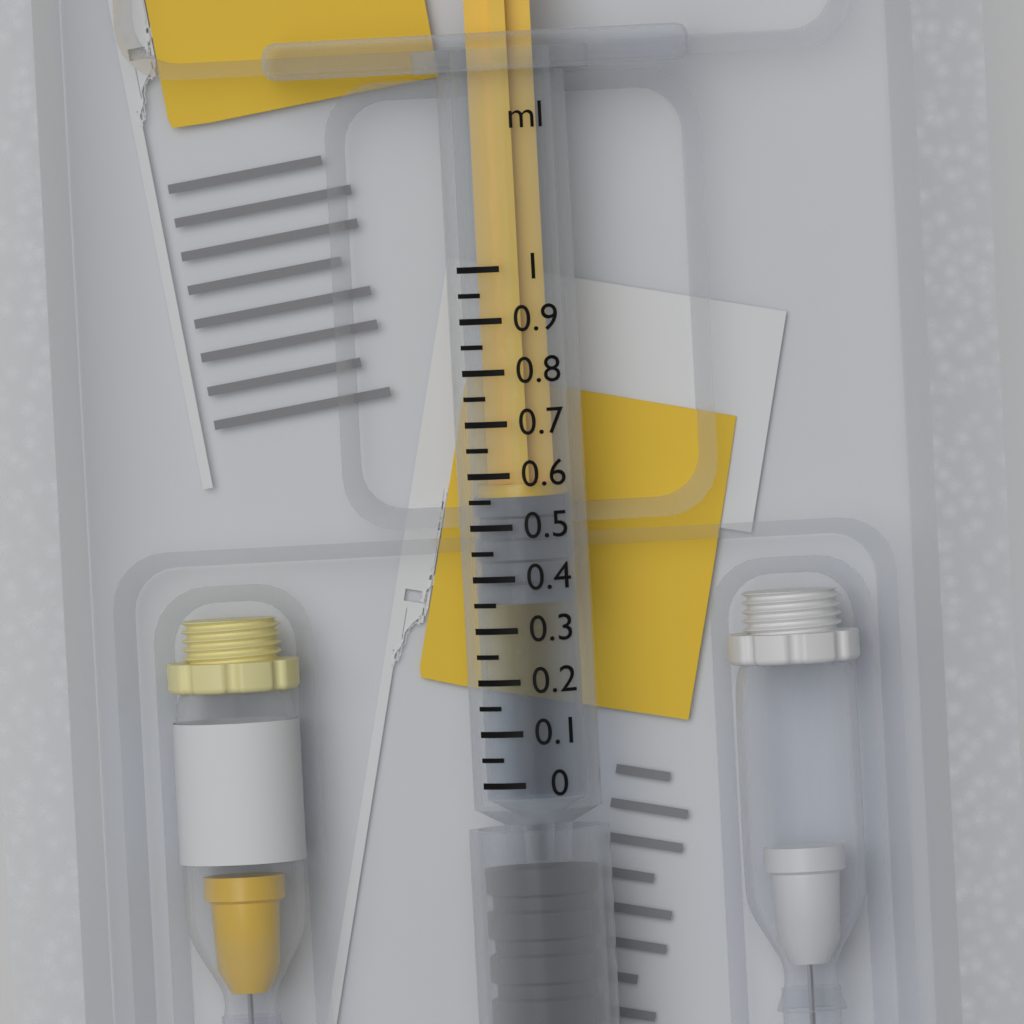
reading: 0.35 ml
